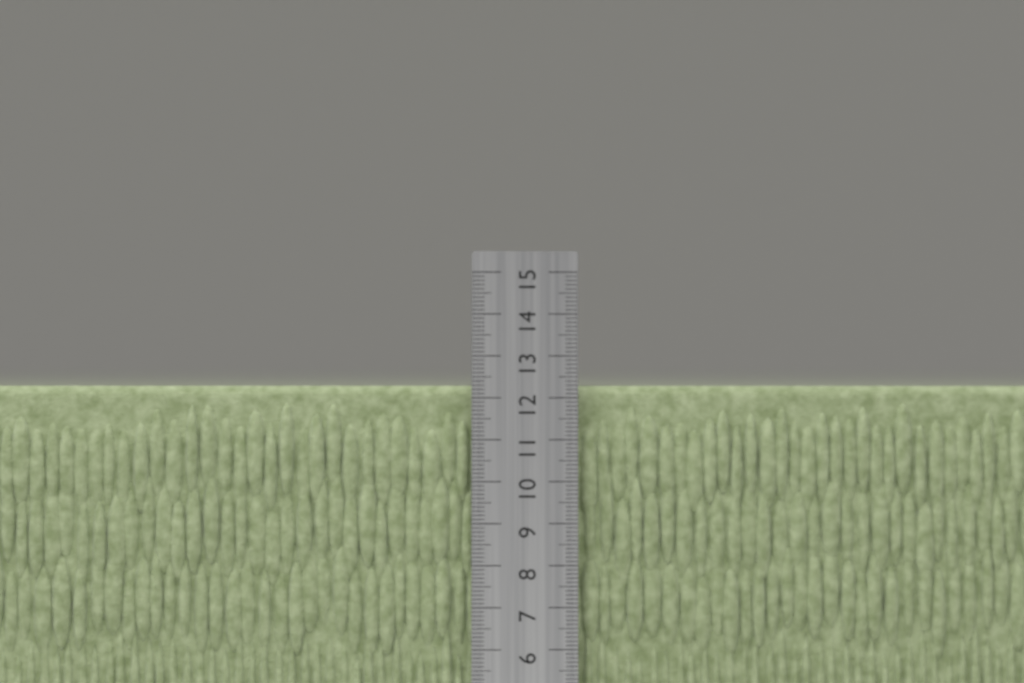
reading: 12.3 cm
